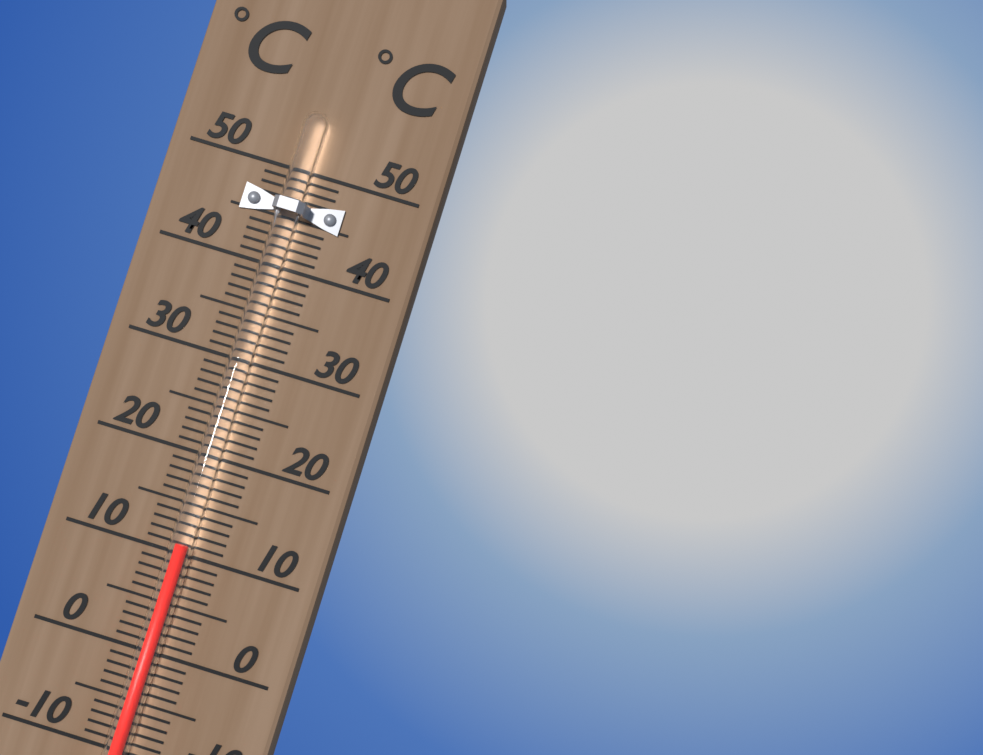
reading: 11 °C
